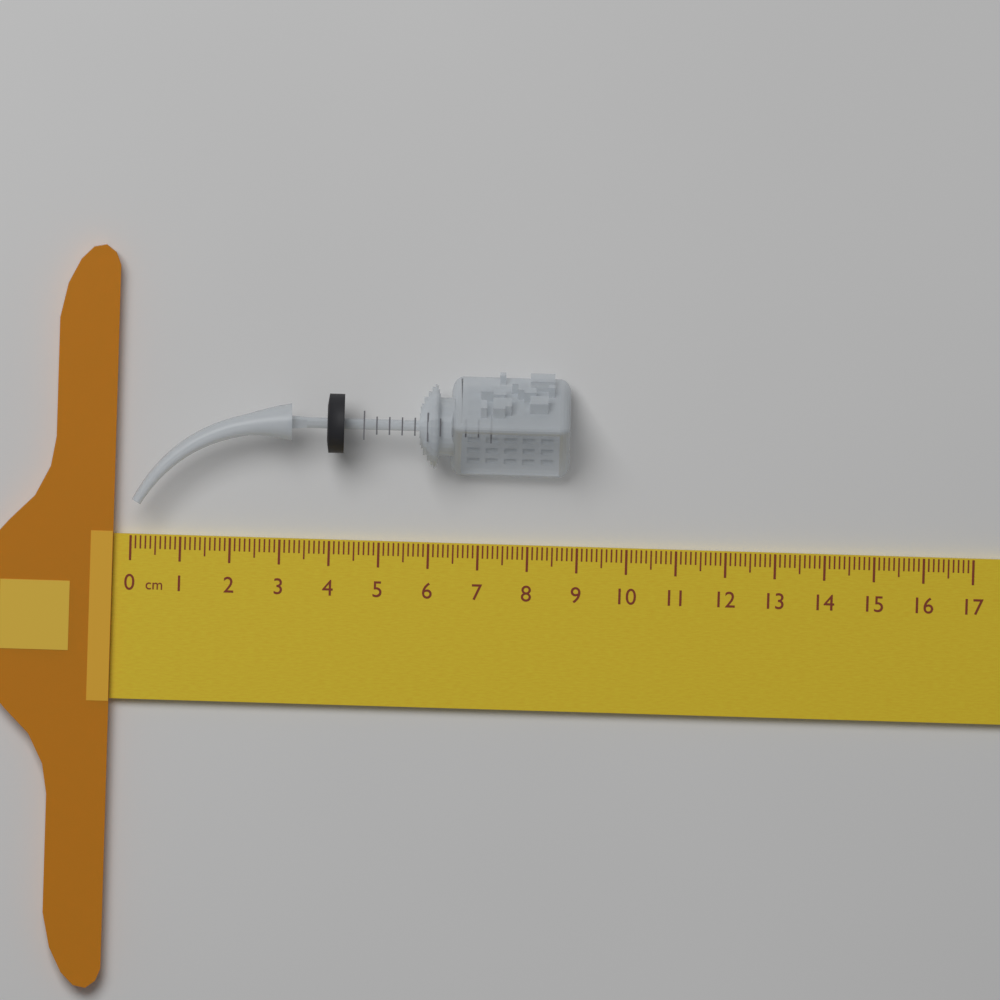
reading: 8.8 cm
